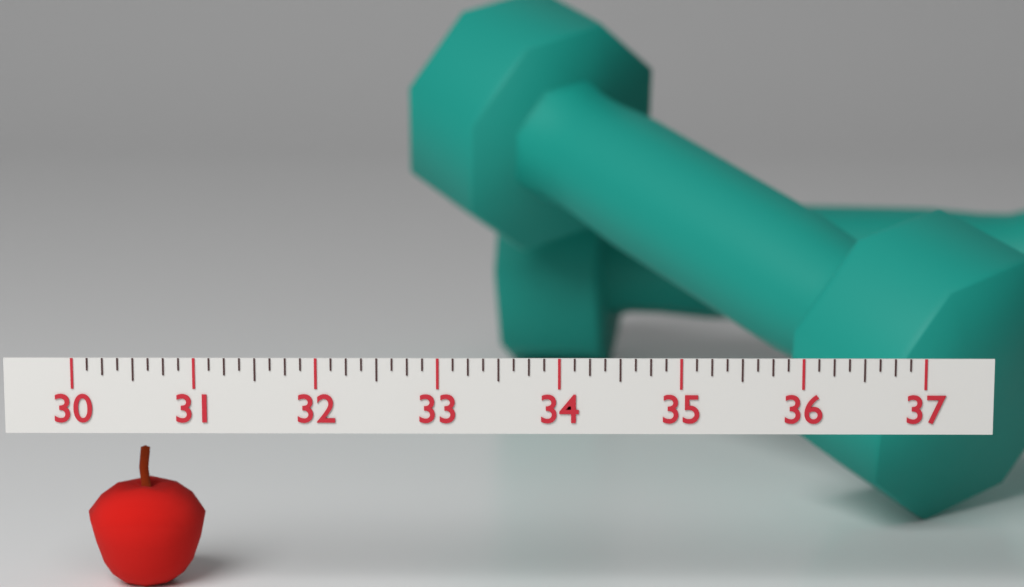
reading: 31.000 (no unit)
